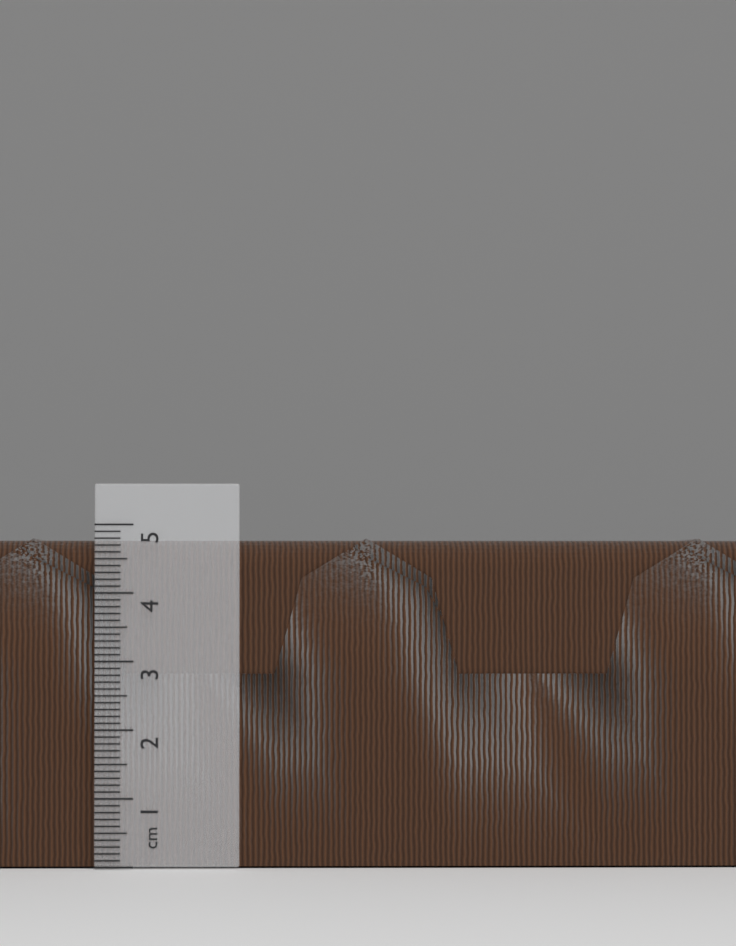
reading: 4.8 cm
